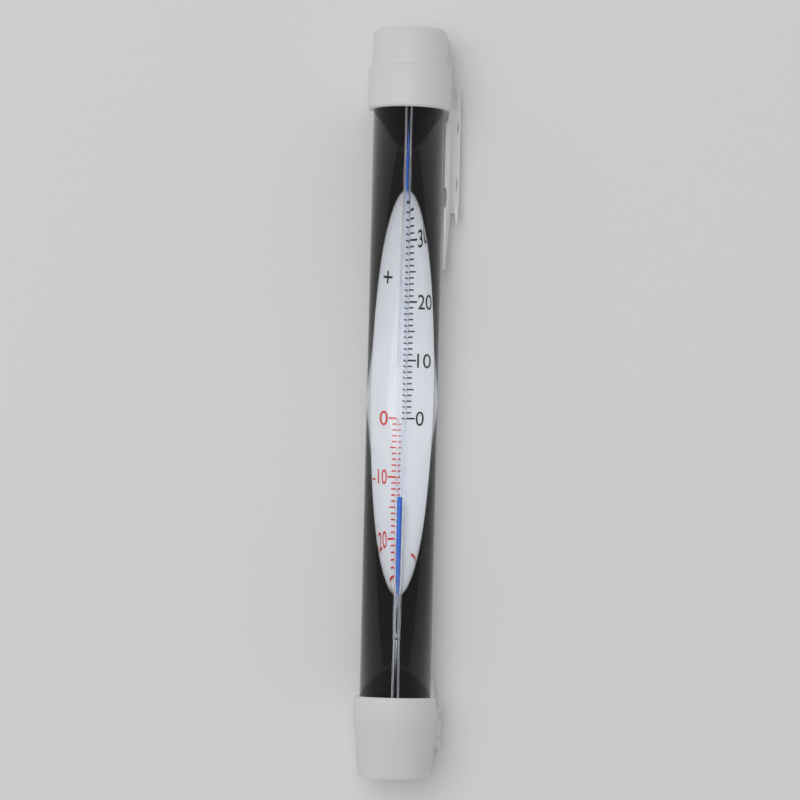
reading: -14 °C
